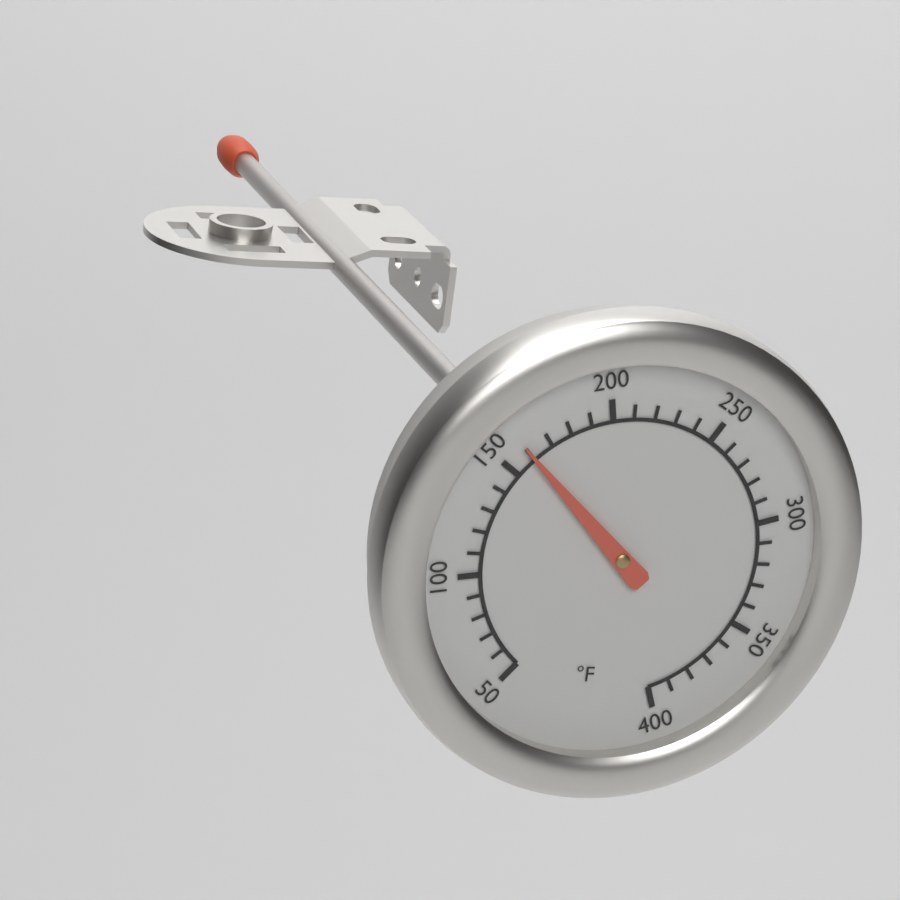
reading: 160 °F
